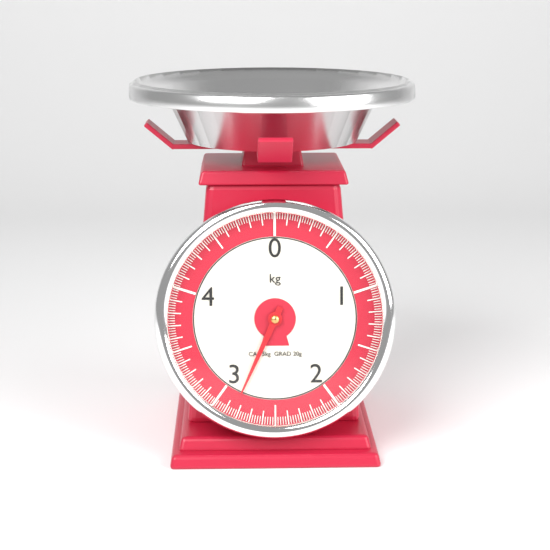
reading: 2.84 kg
